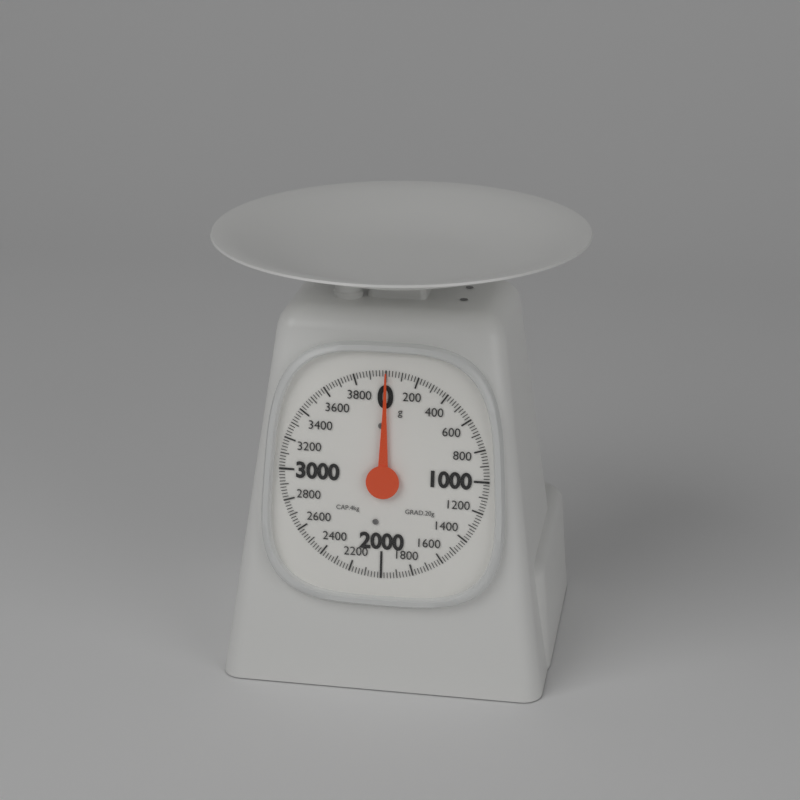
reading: 0 g
